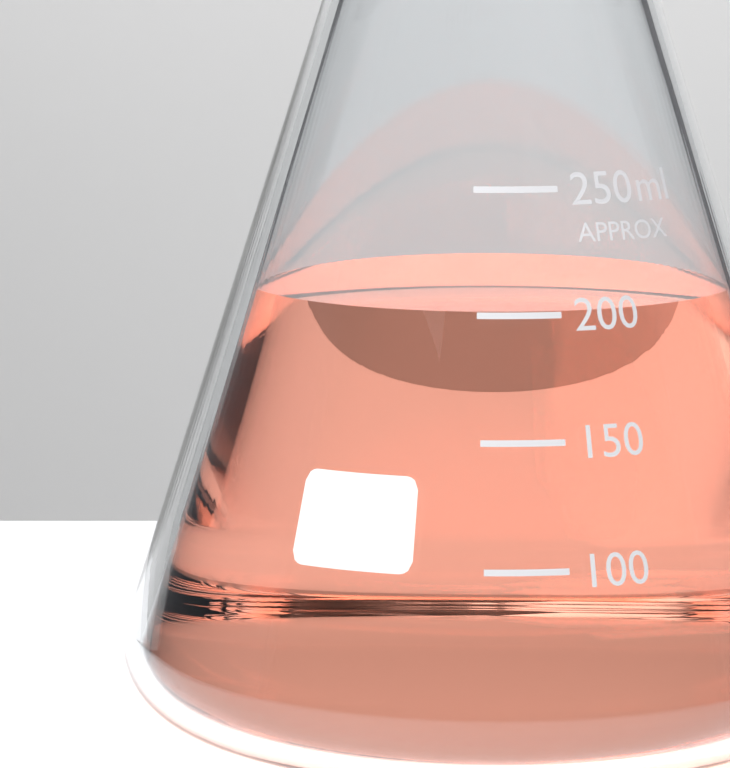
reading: 200 ml
